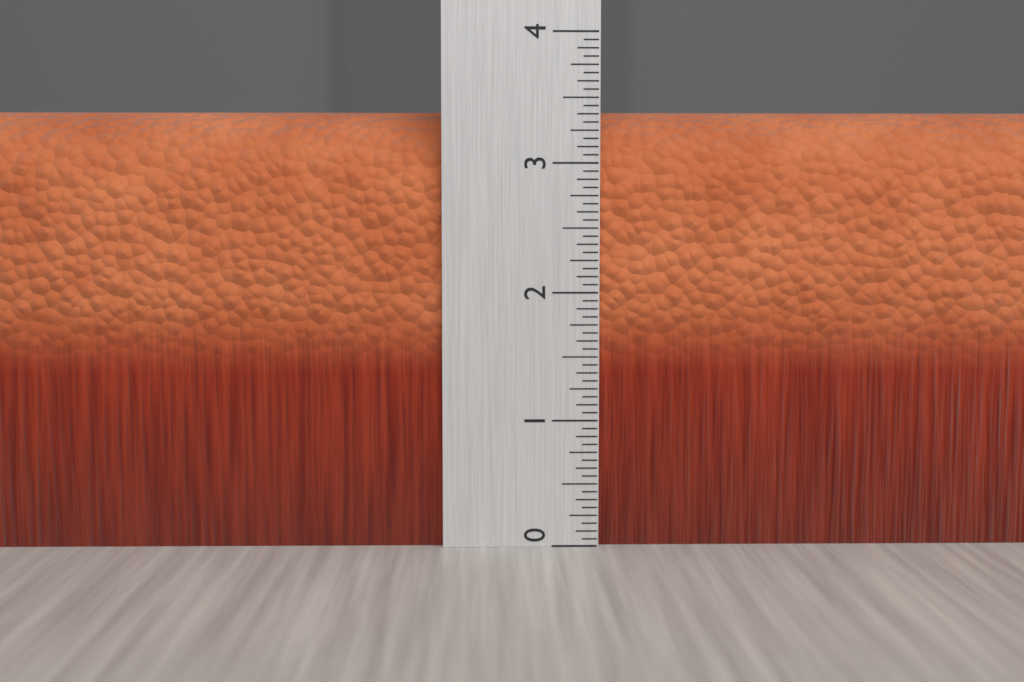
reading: 3.4375 (no unit)
